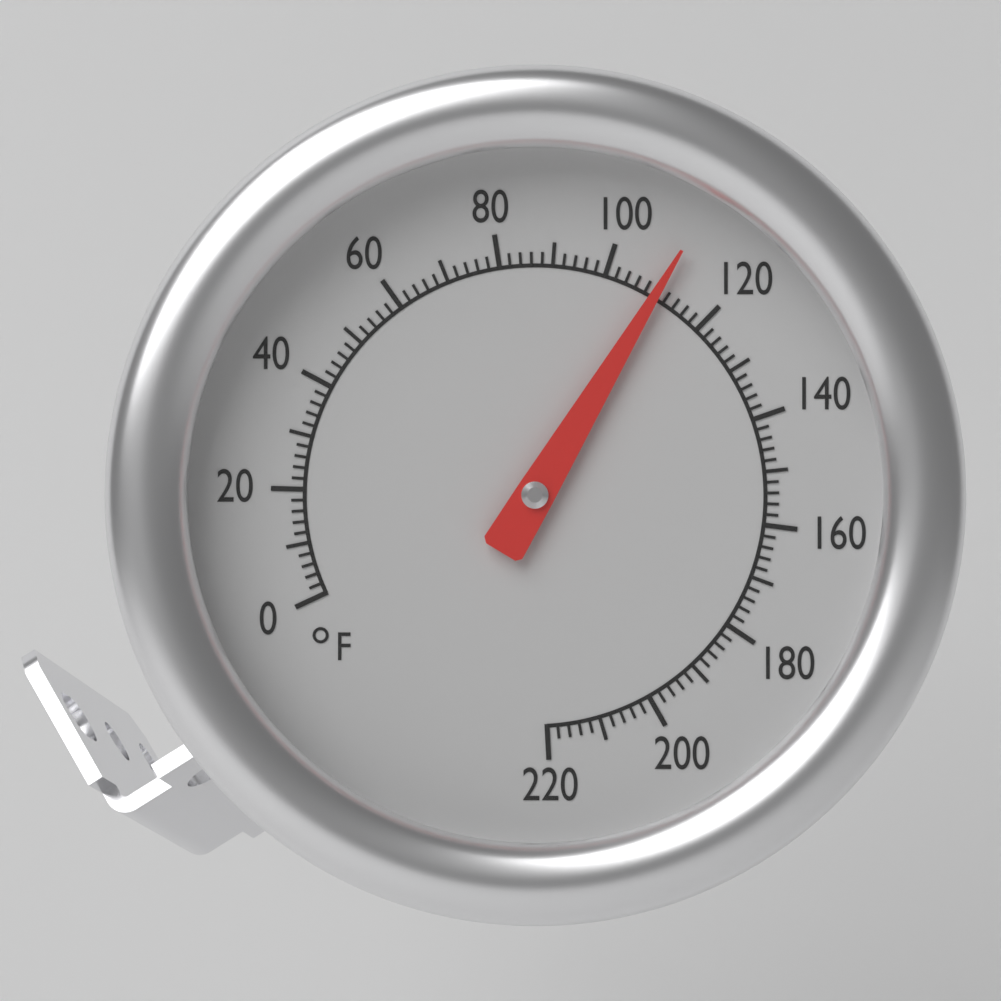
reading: 110 °F
